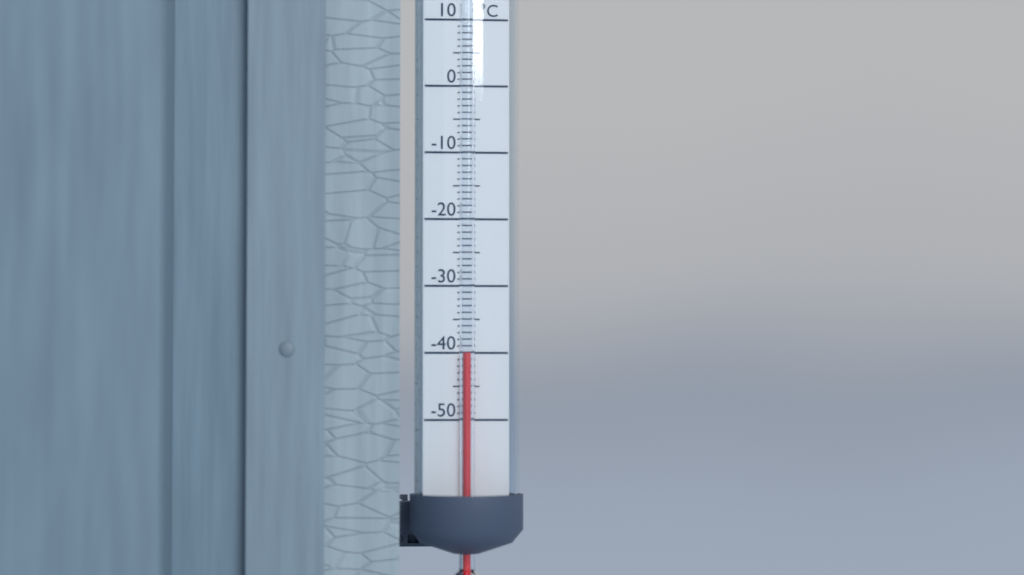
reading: -40 °C
